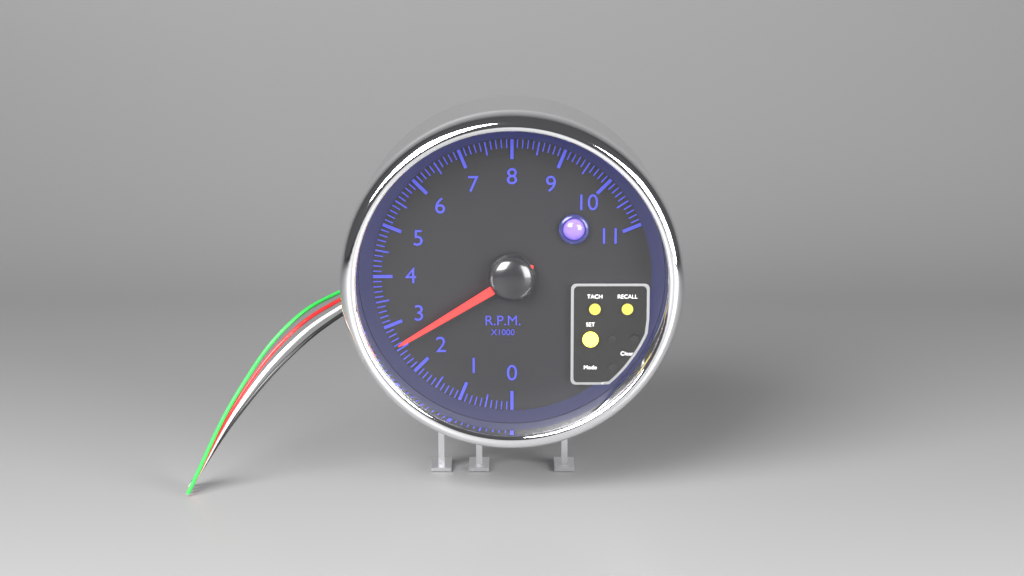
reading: 2.6 rpm x1000
